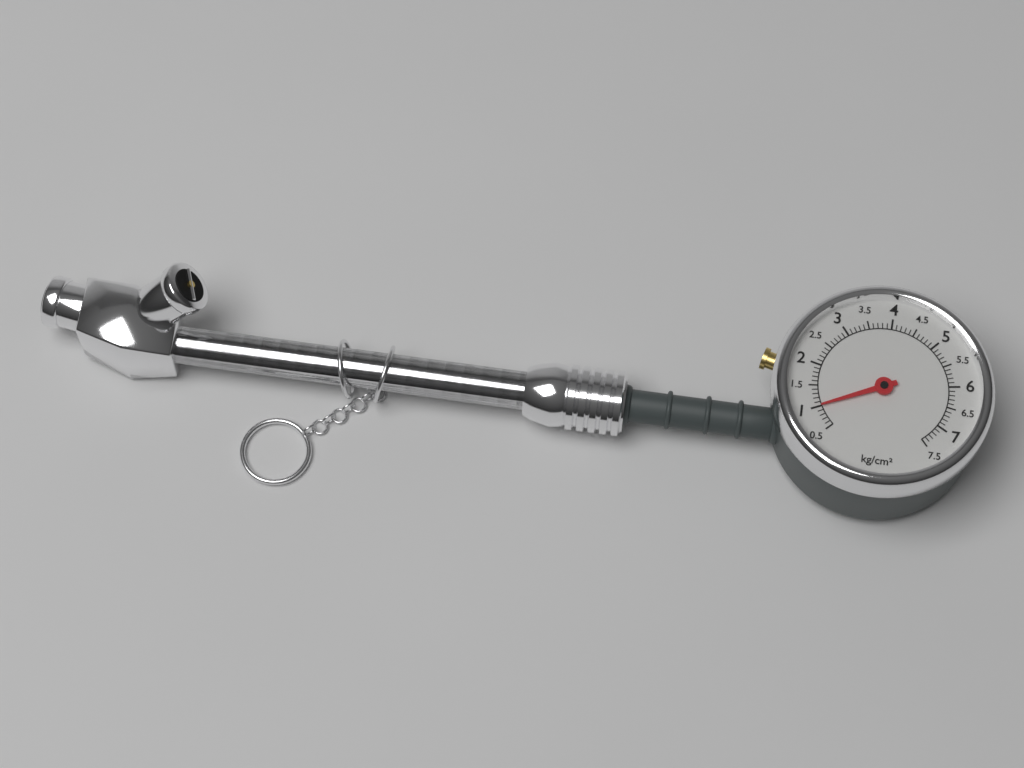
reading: 1.0 kg/cm²
